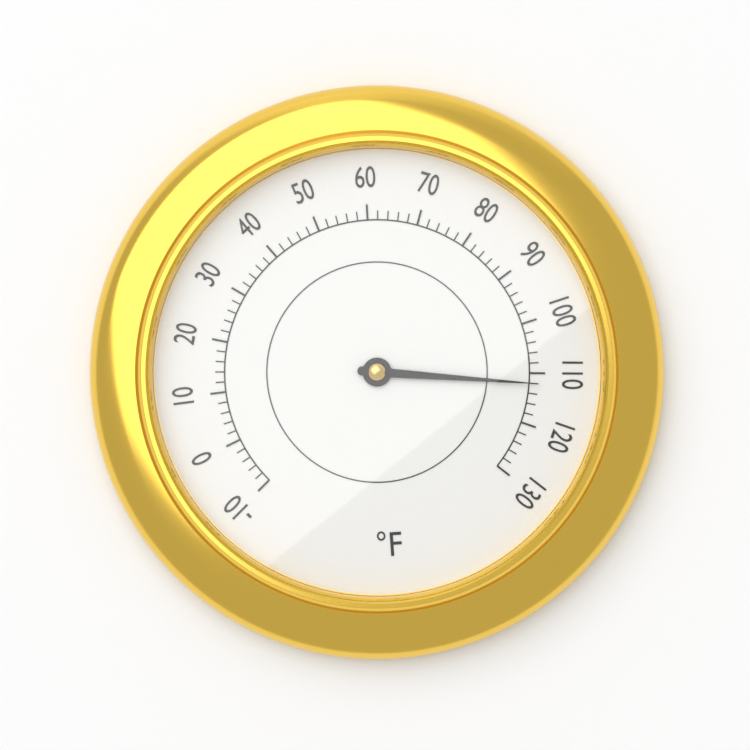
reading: 112 °F
